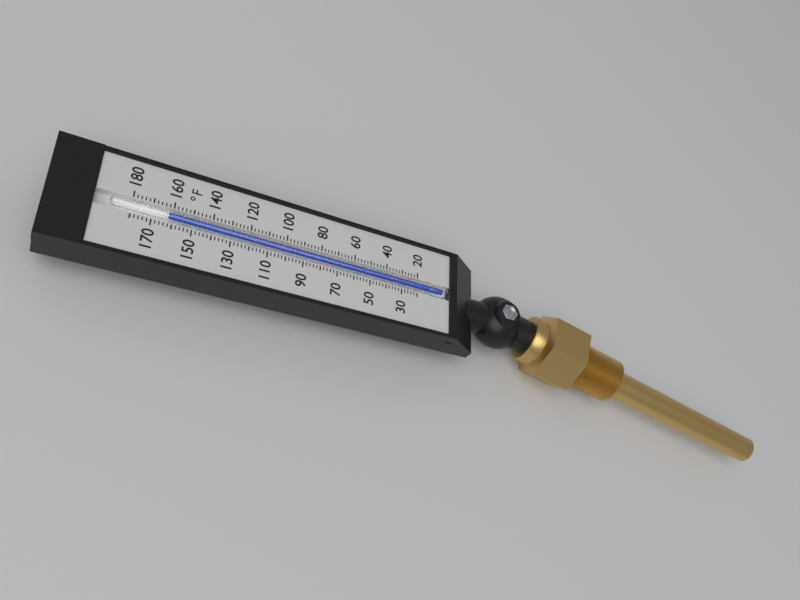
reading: 162 °F
